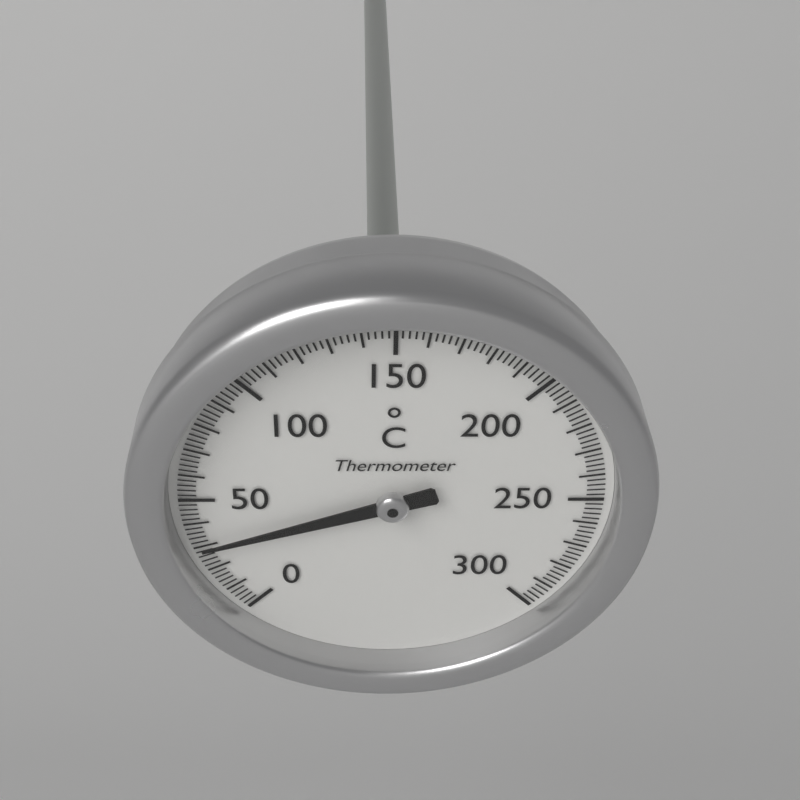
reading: 30 °C
